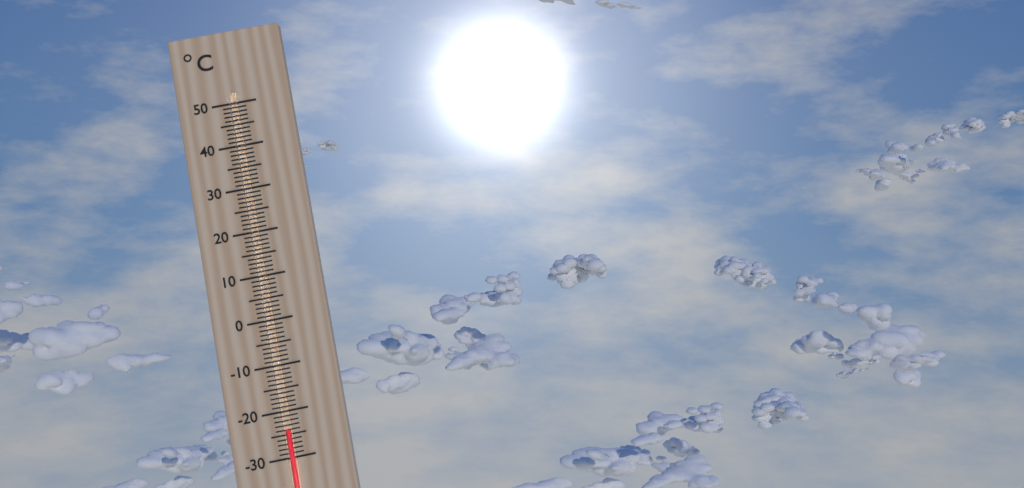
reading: -24 °C
